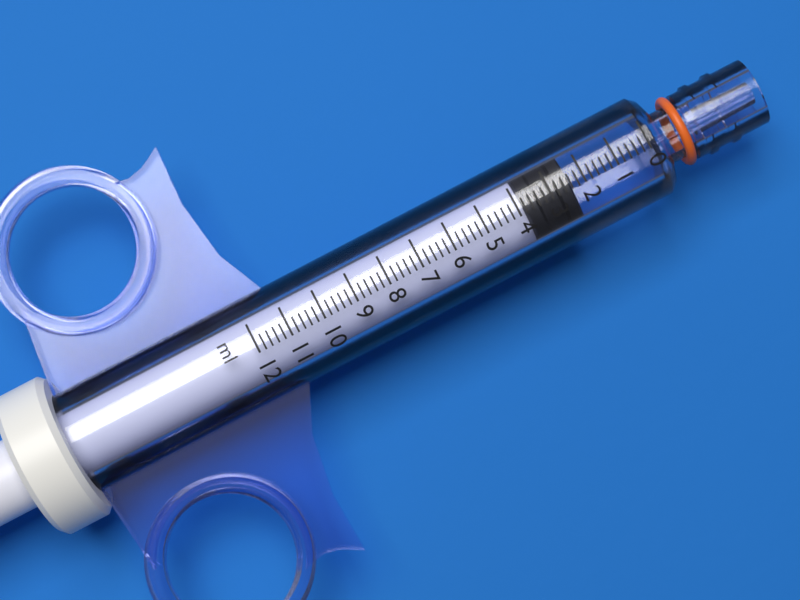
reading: 2.4 ml
